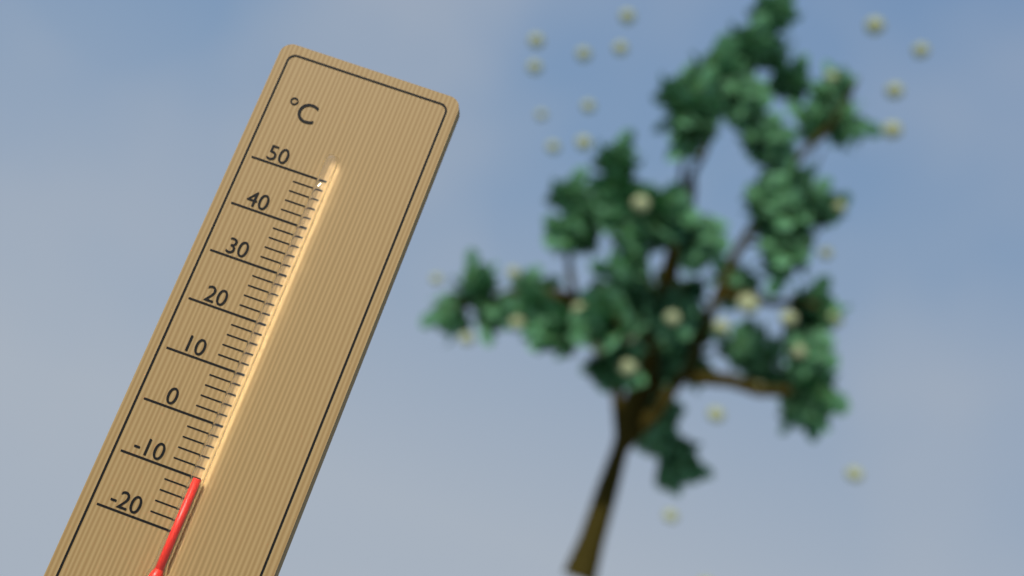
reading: -10 °C
